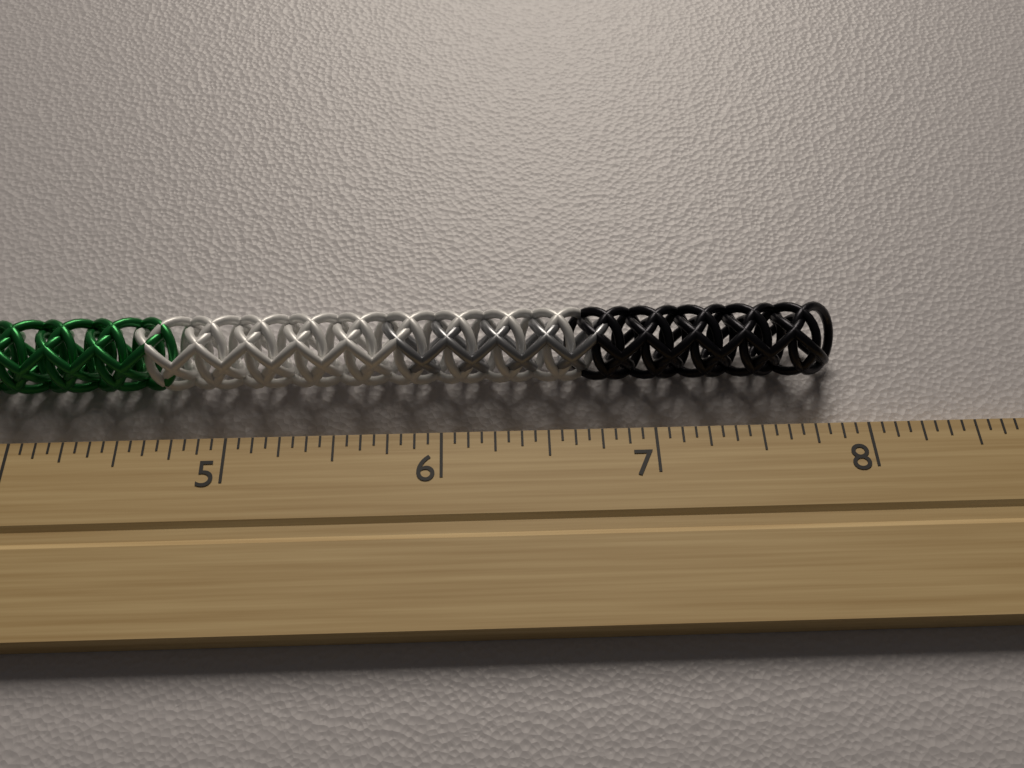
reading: 7.9375 inch
